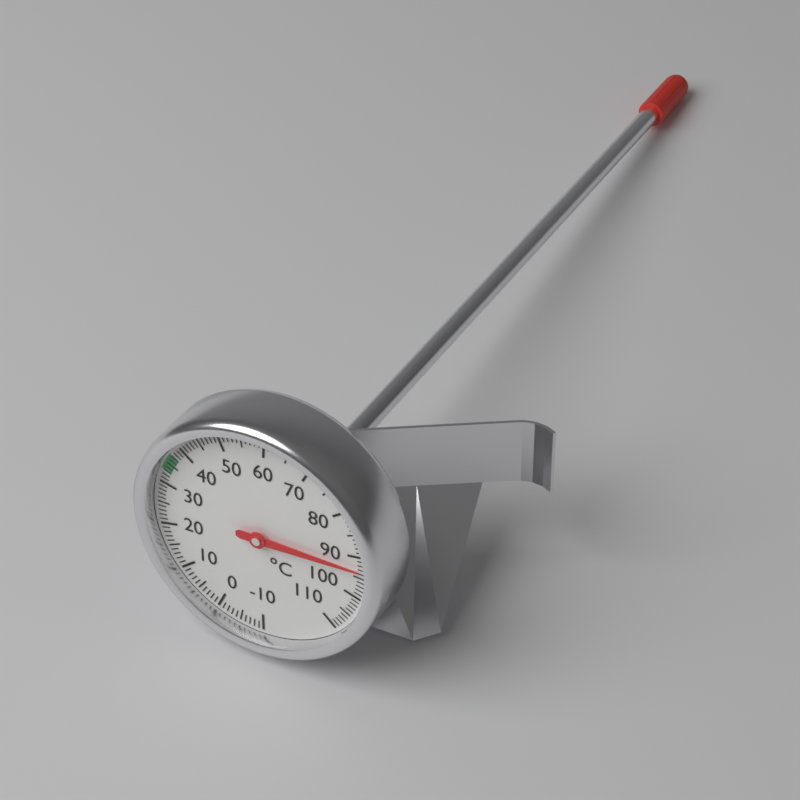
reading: 93 °C
